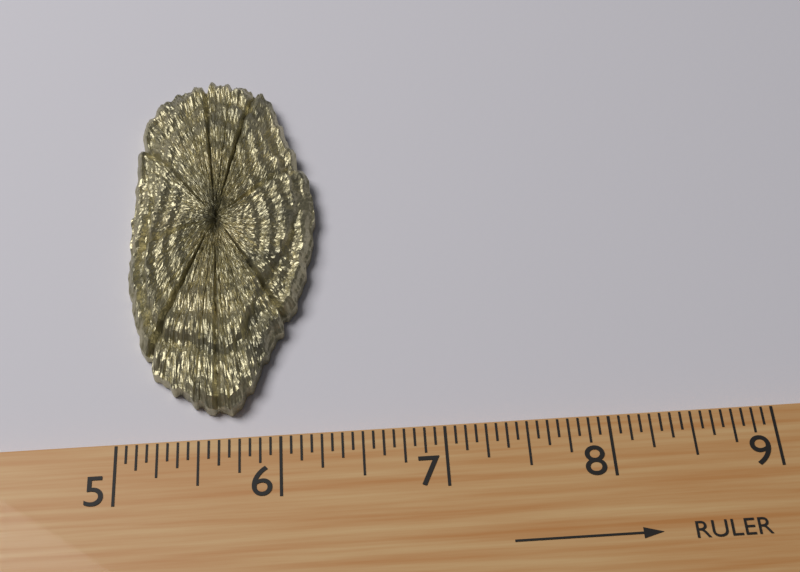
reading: 6.2500 (no unit)
